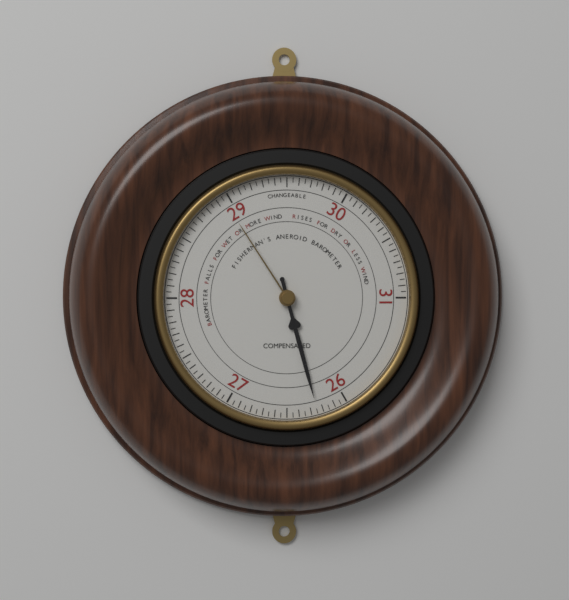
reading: 26.25 (no unit)
